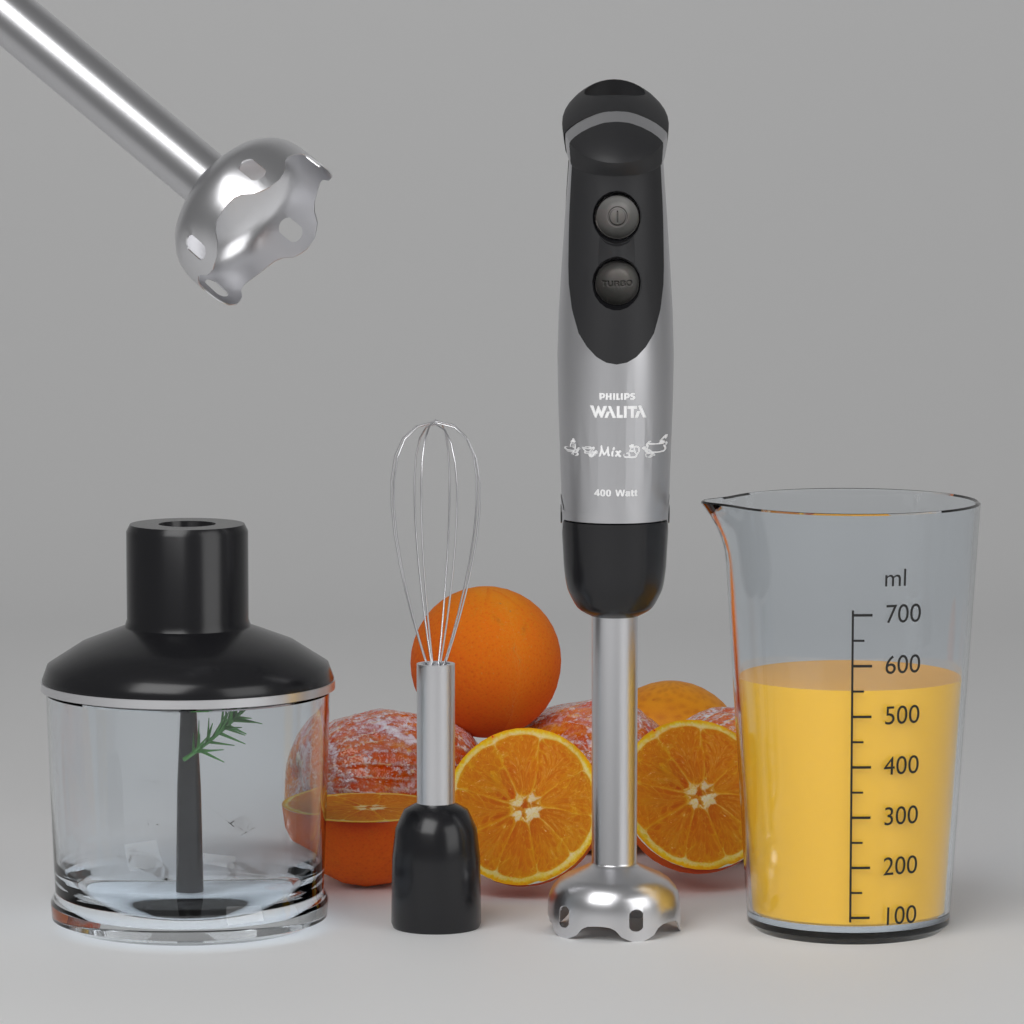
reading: 550 ml
